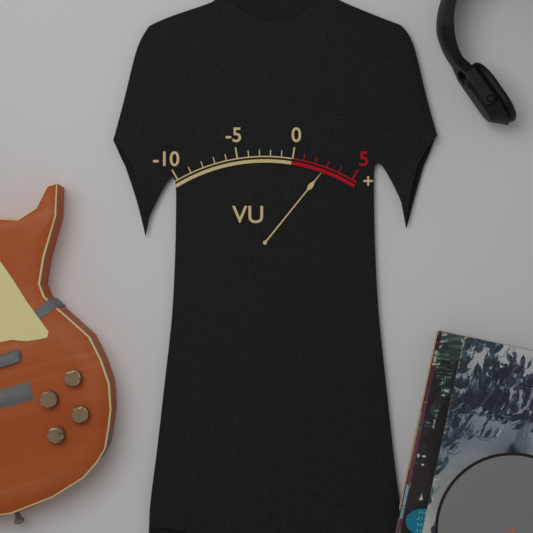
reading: 3 VU
